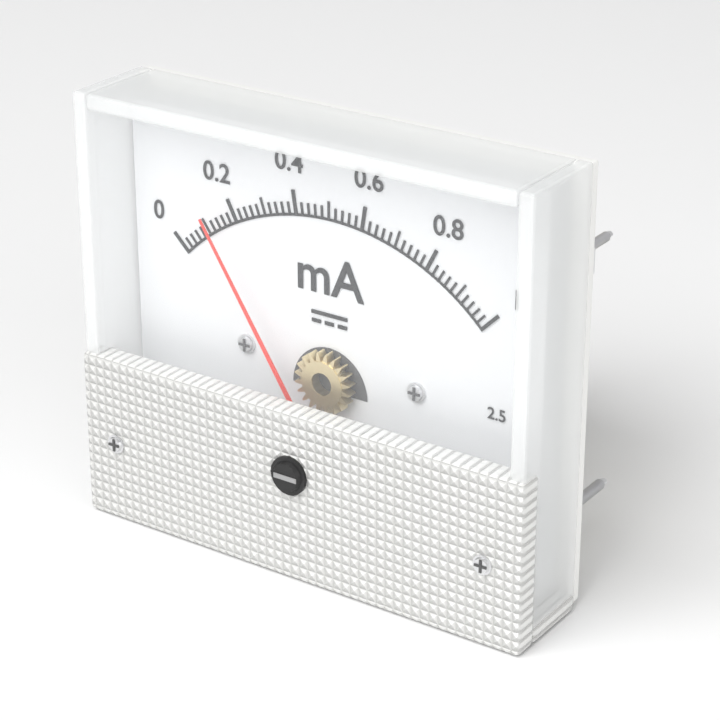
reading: 0.14 mA
